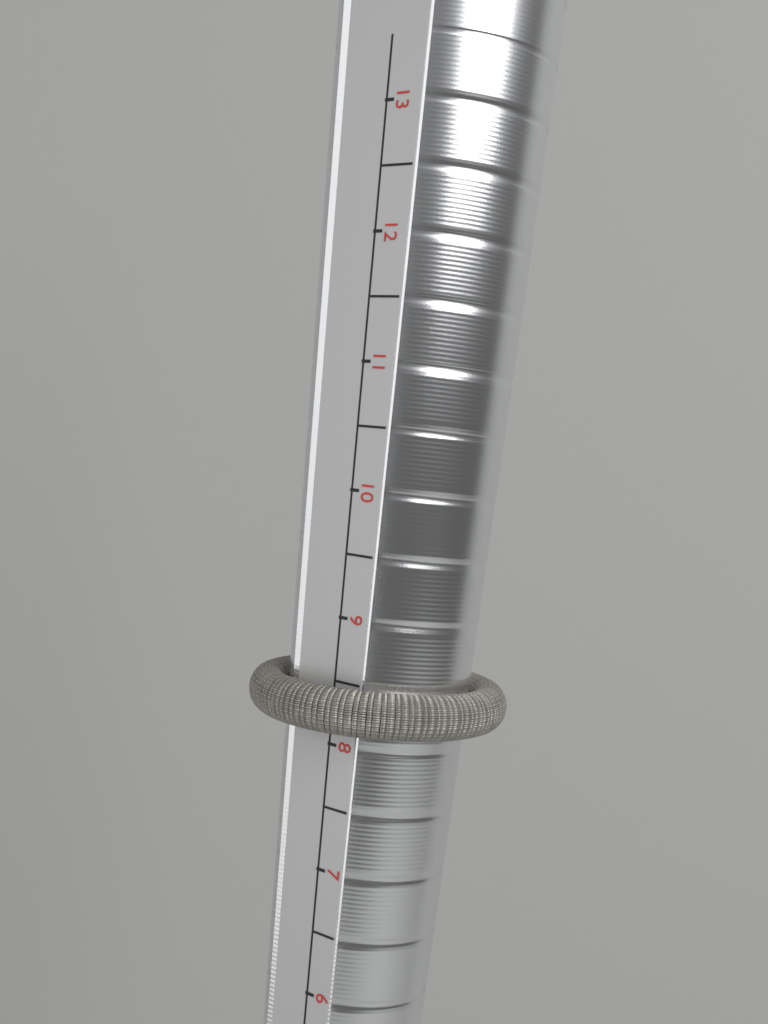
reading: 8.5 (no unit)
